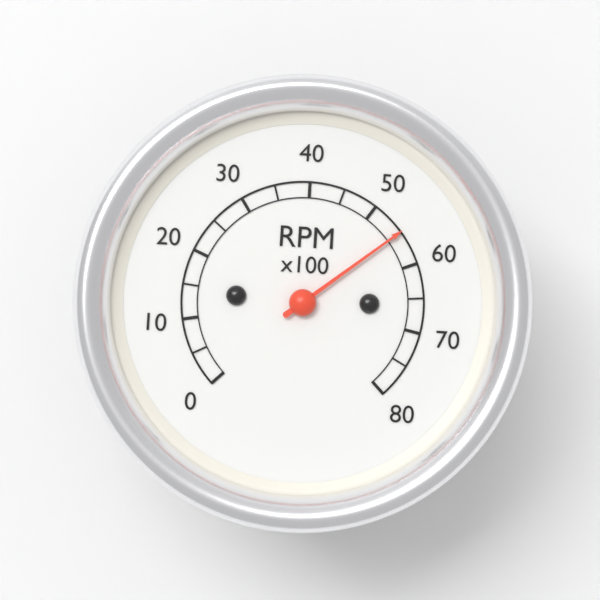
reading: 55 RPM x100
